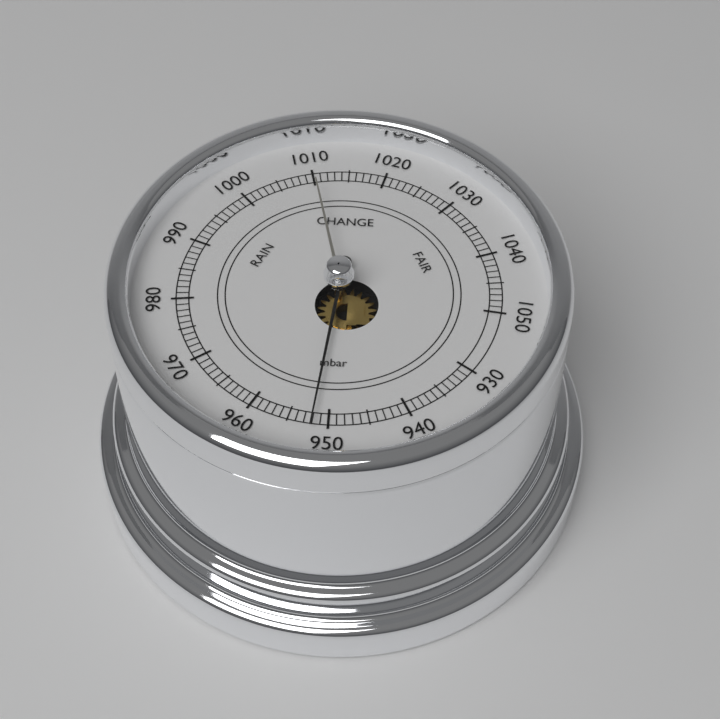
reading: 952 mbar
